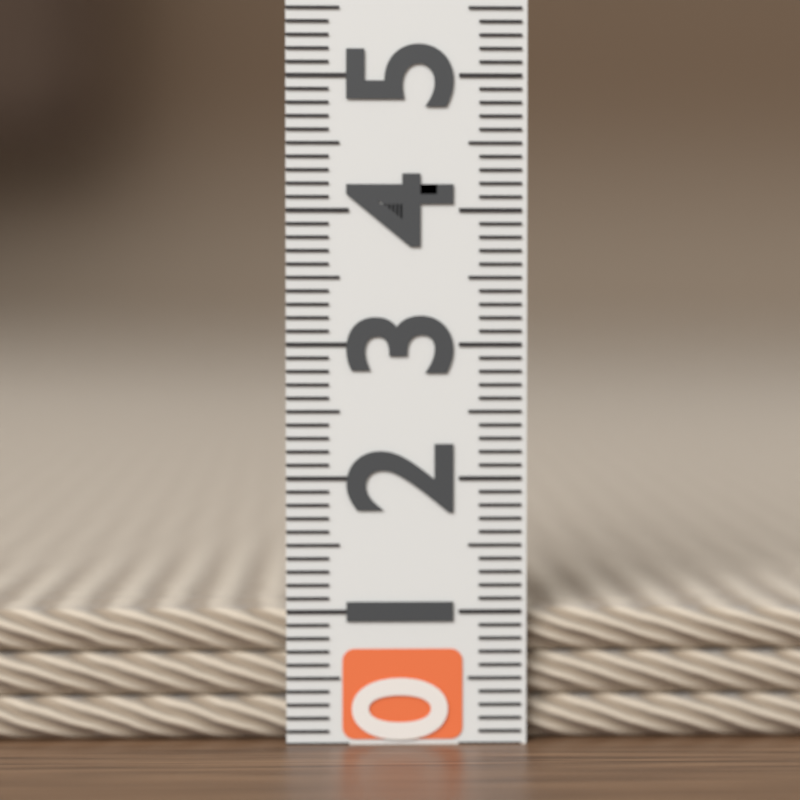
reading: 1.0 (no unit)
